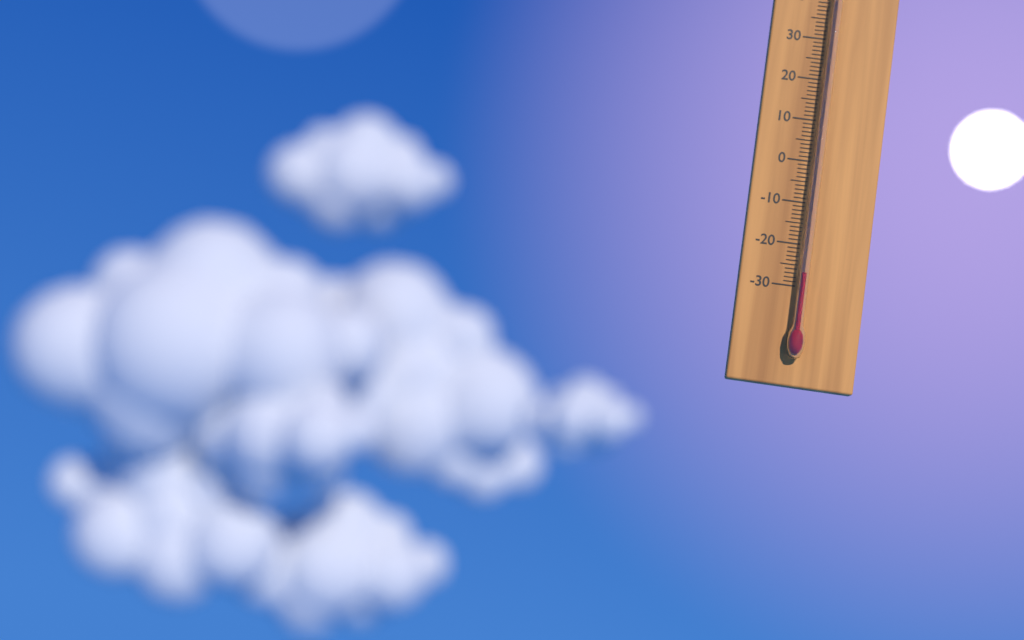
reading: -27 °C
